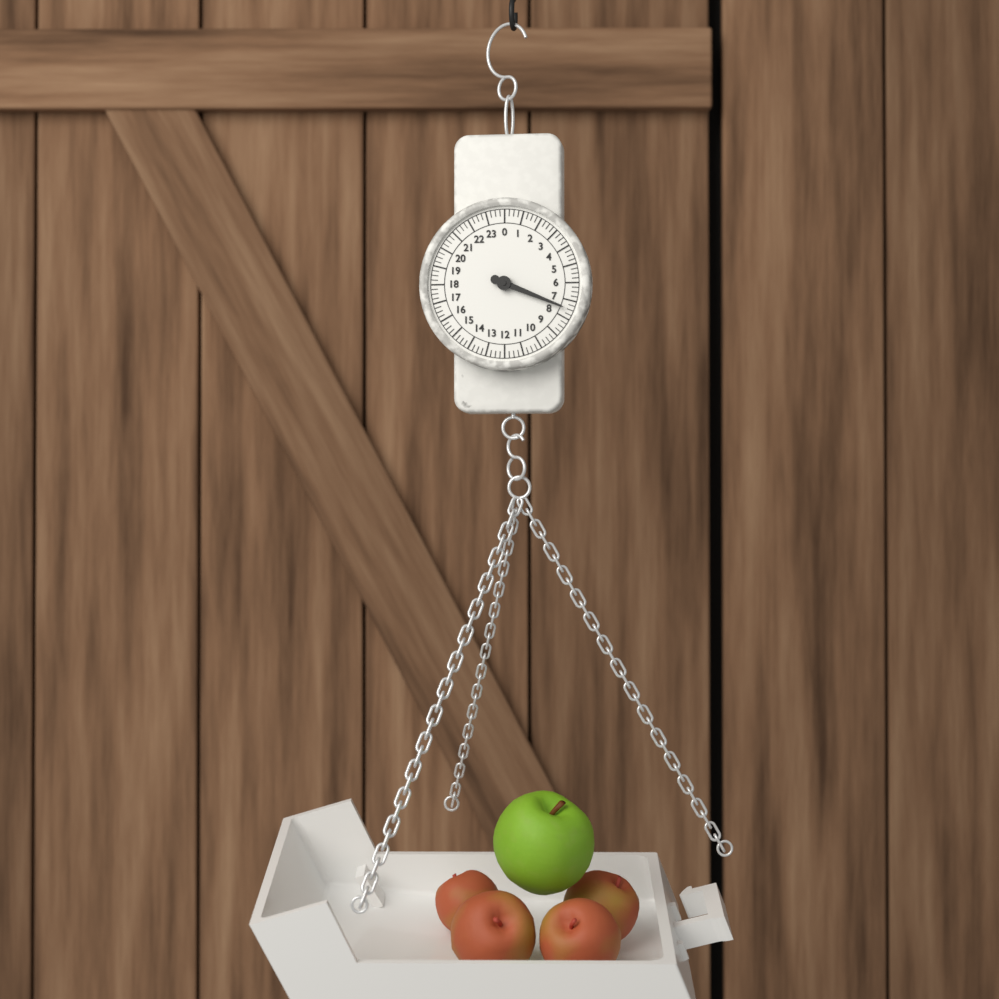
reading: 7.50 (no unit)
